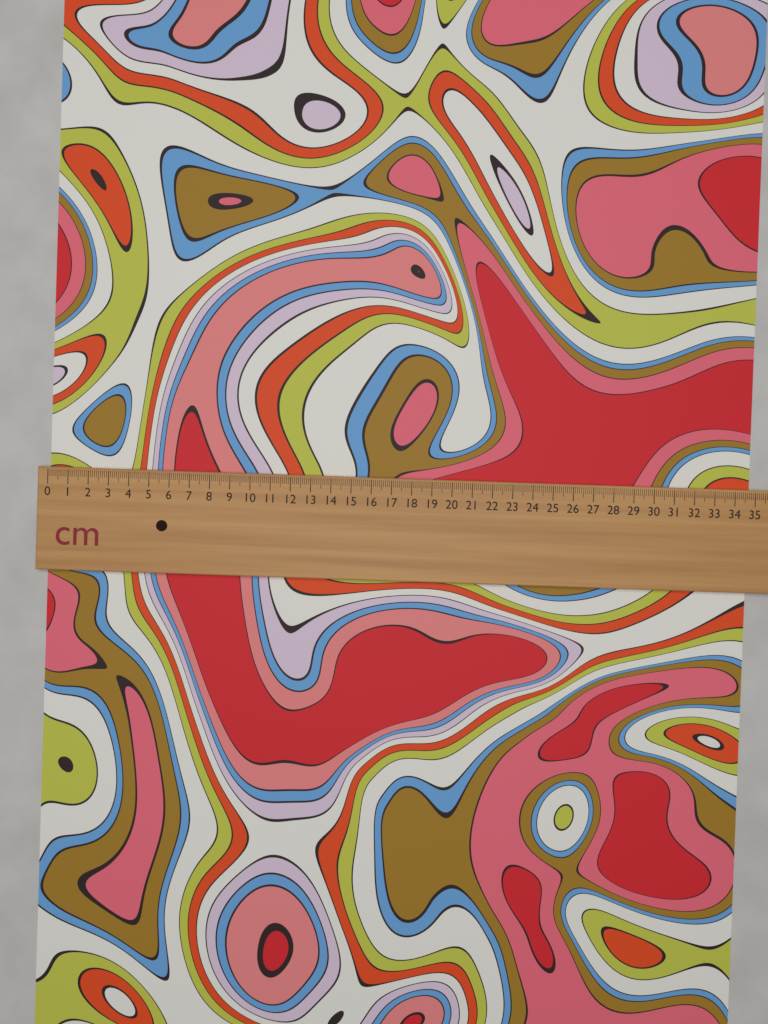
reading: 34.8 cm
